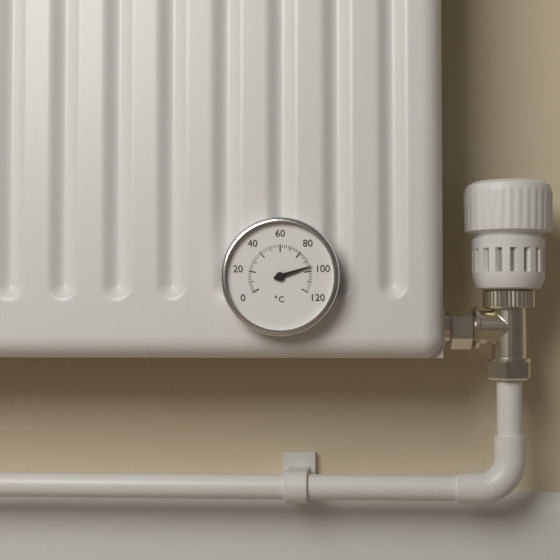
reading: 96 °C
